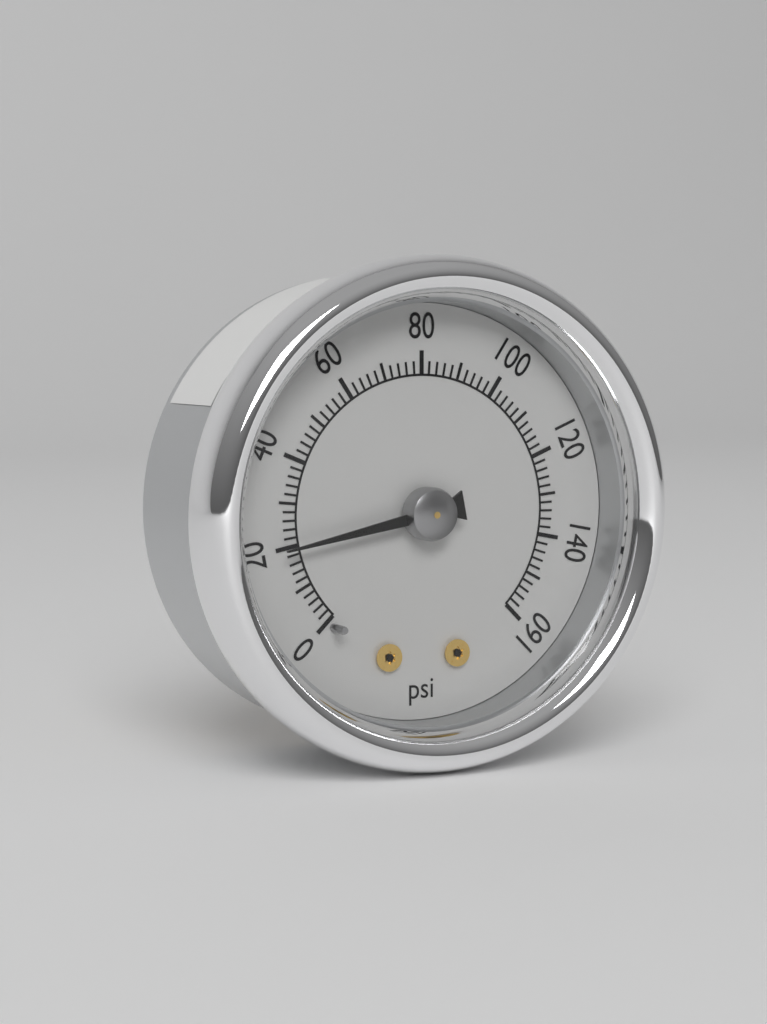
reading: 20 psi
